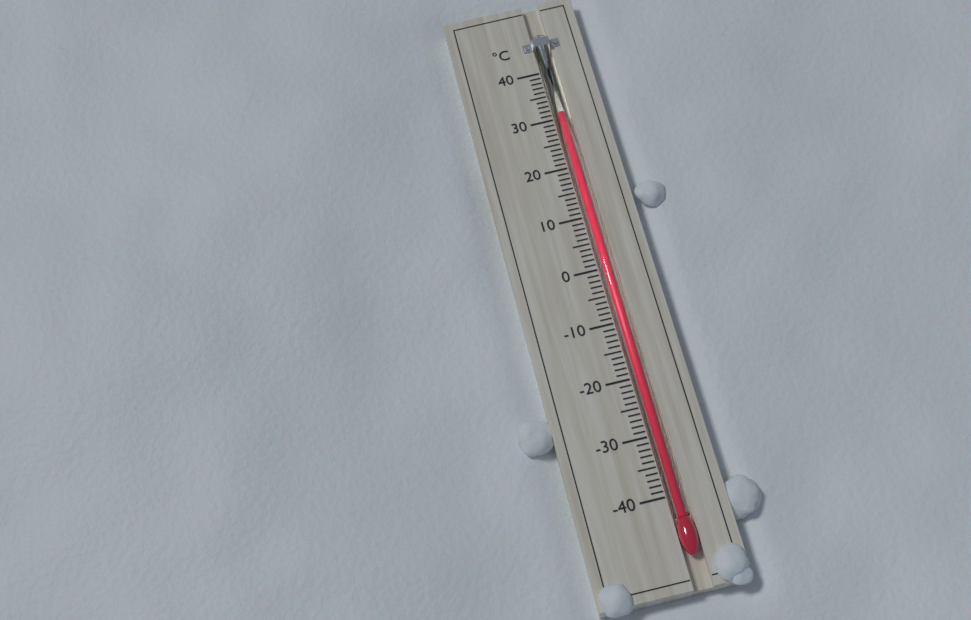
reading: 31 °C
